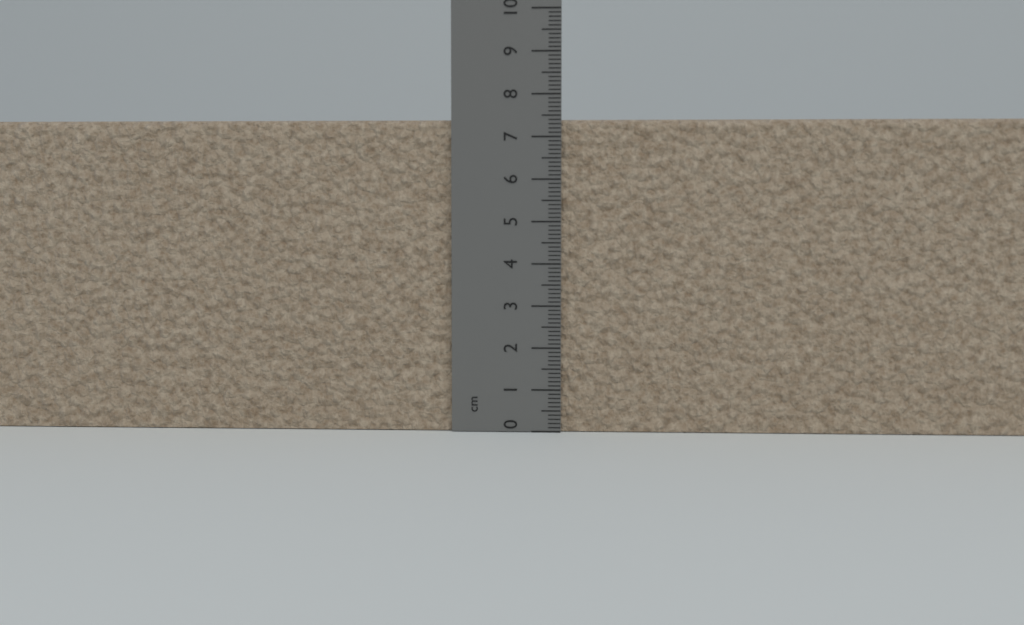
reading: 7.4 cm
